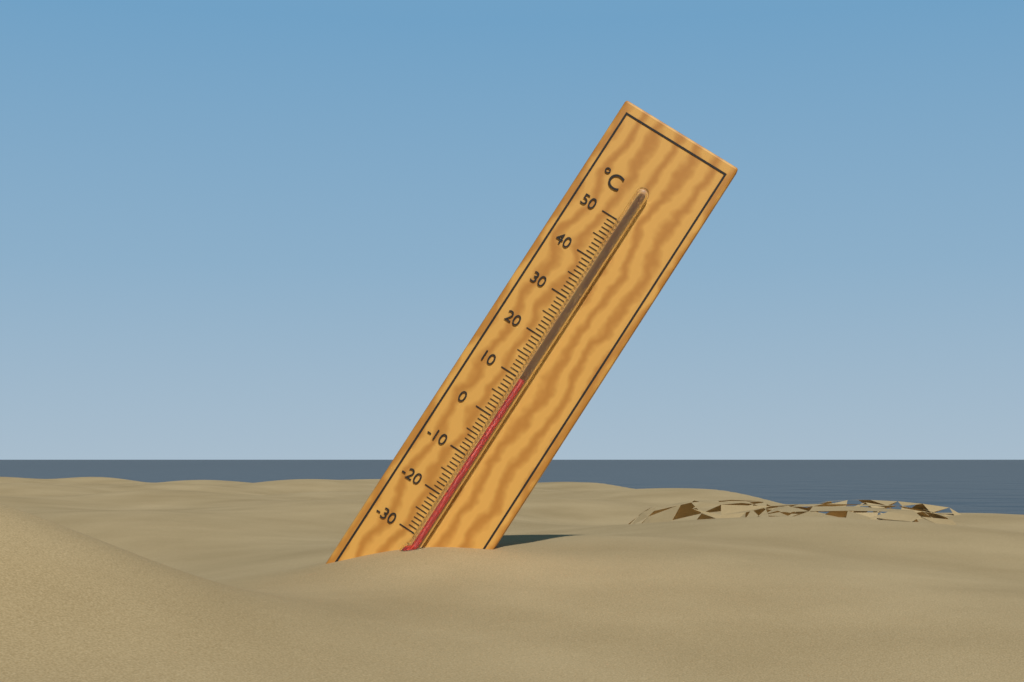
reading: 10 °C
